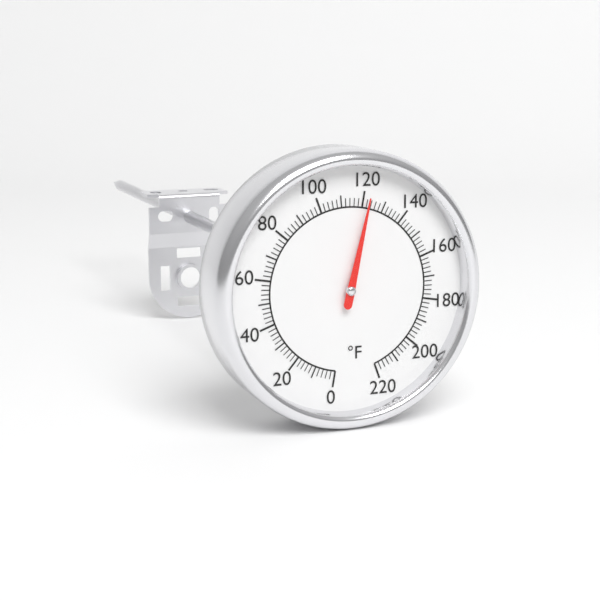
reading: 122 °F
